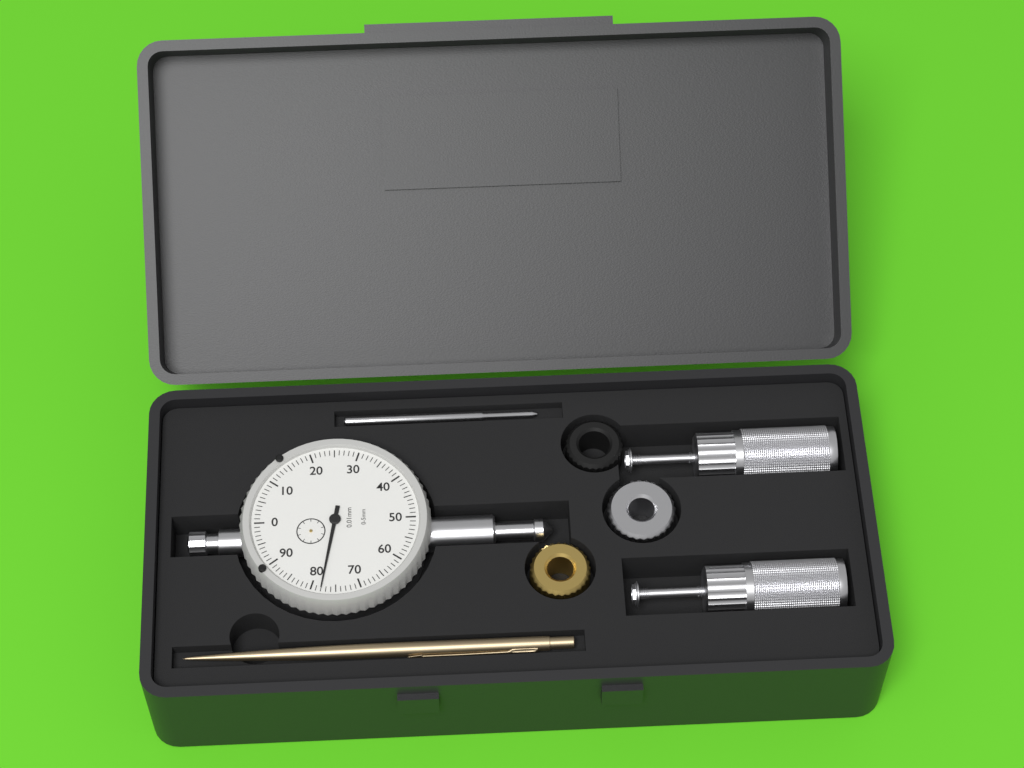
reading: 0.78 mm
